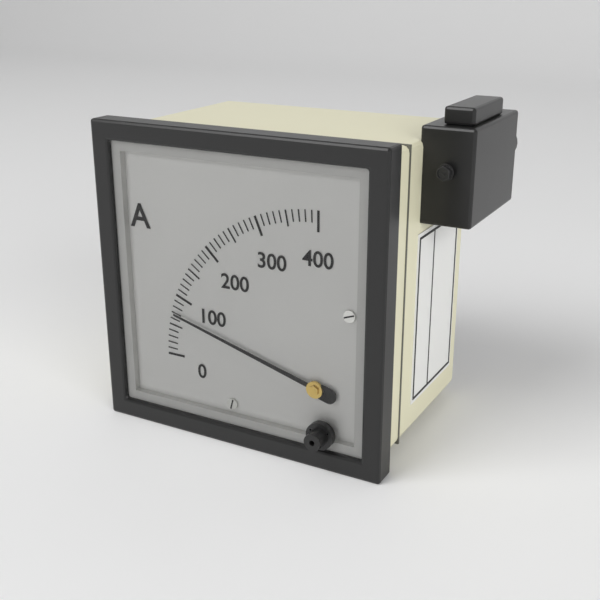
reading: 70 A
